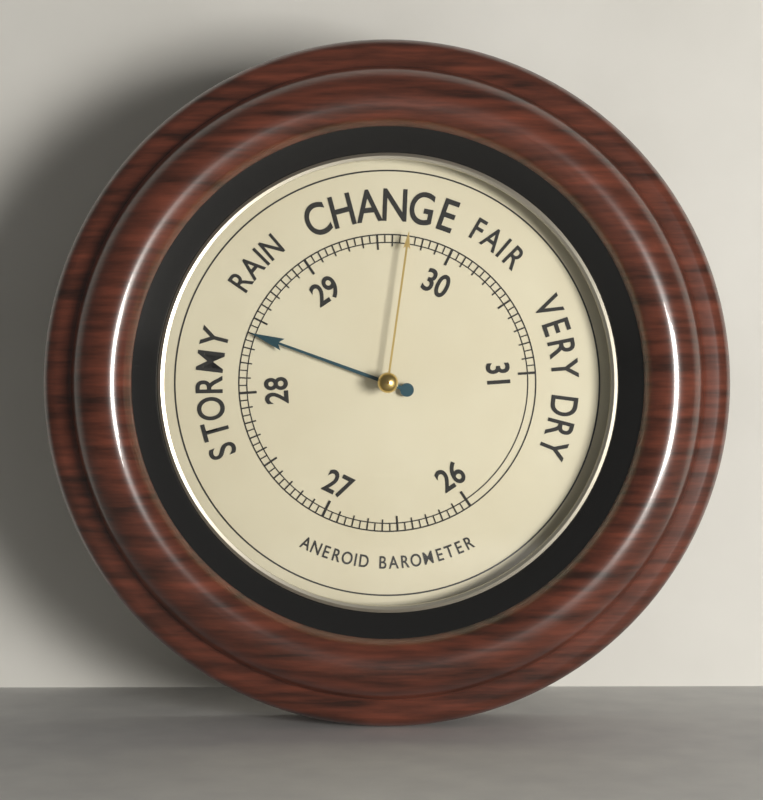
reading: 28.40 (no unit)
